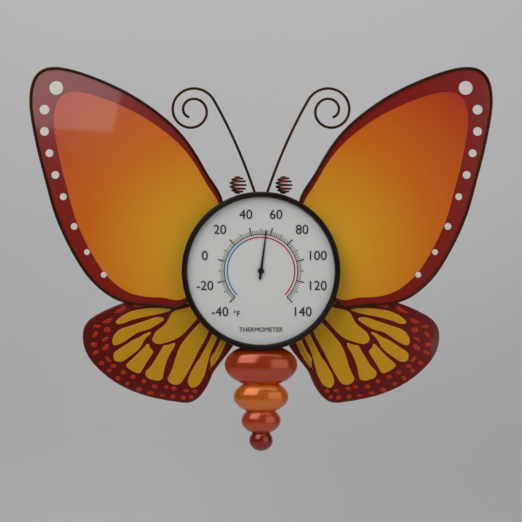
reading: 55 °F
